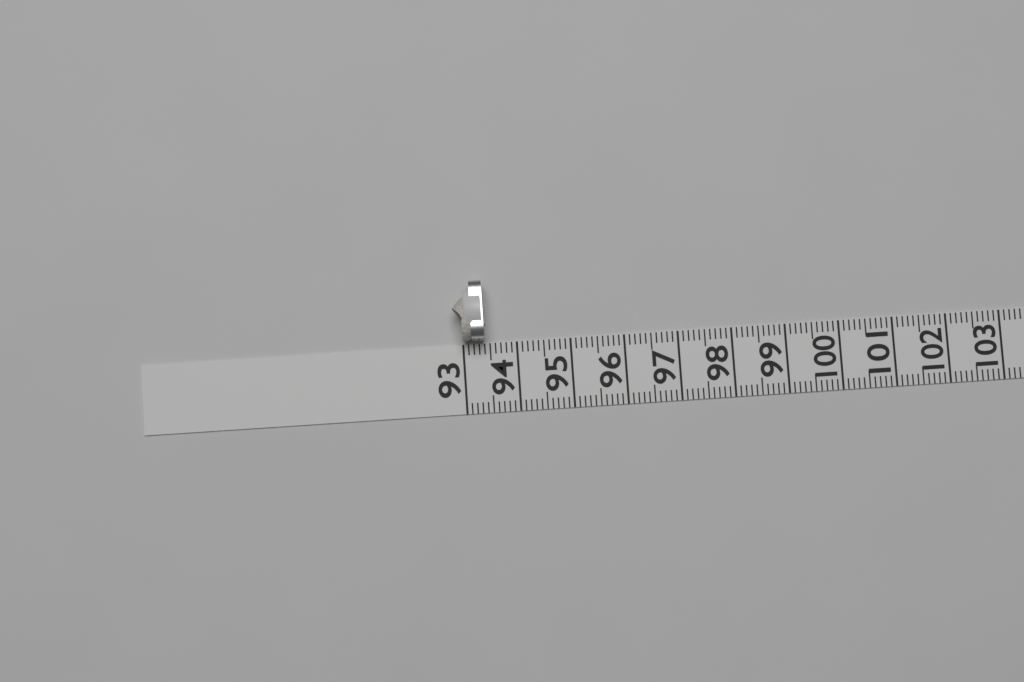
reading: 93.4 (no unit)
